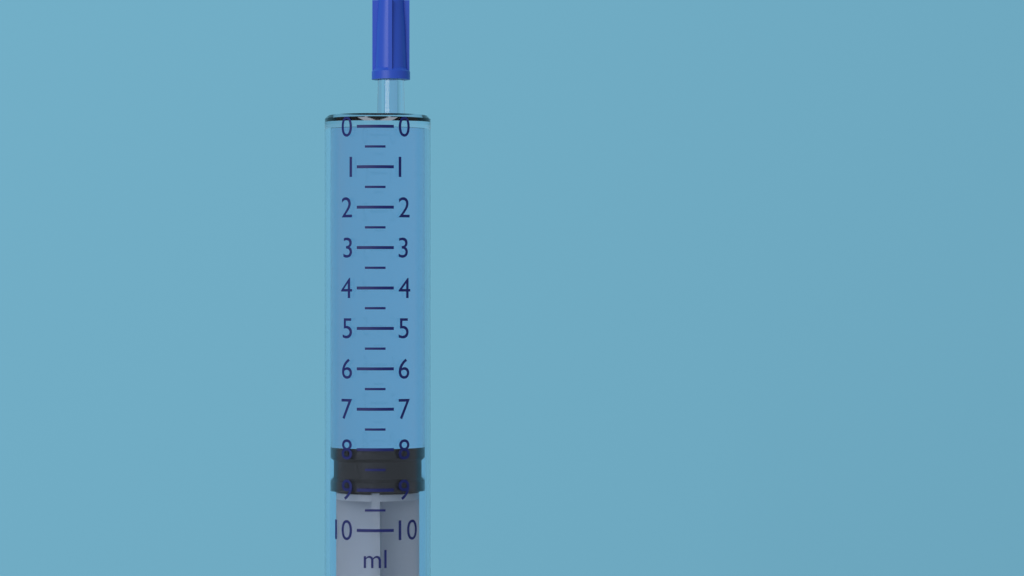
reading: 8.0 ml
